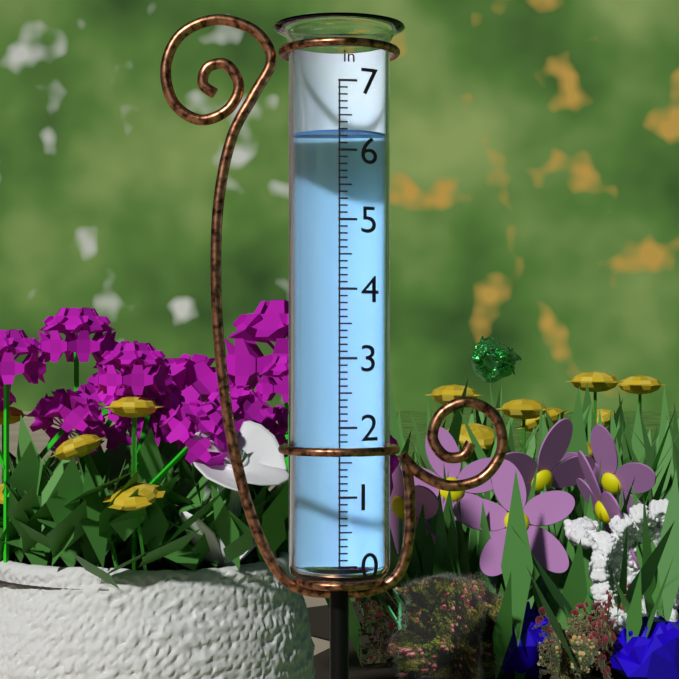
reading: 6.3 in
